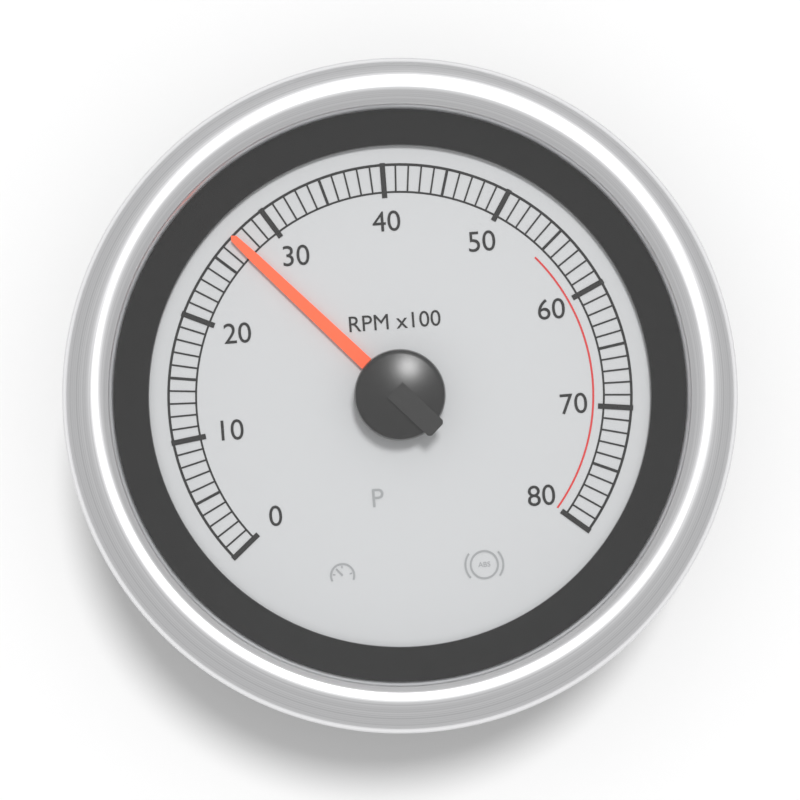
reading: 27 RPM x100
